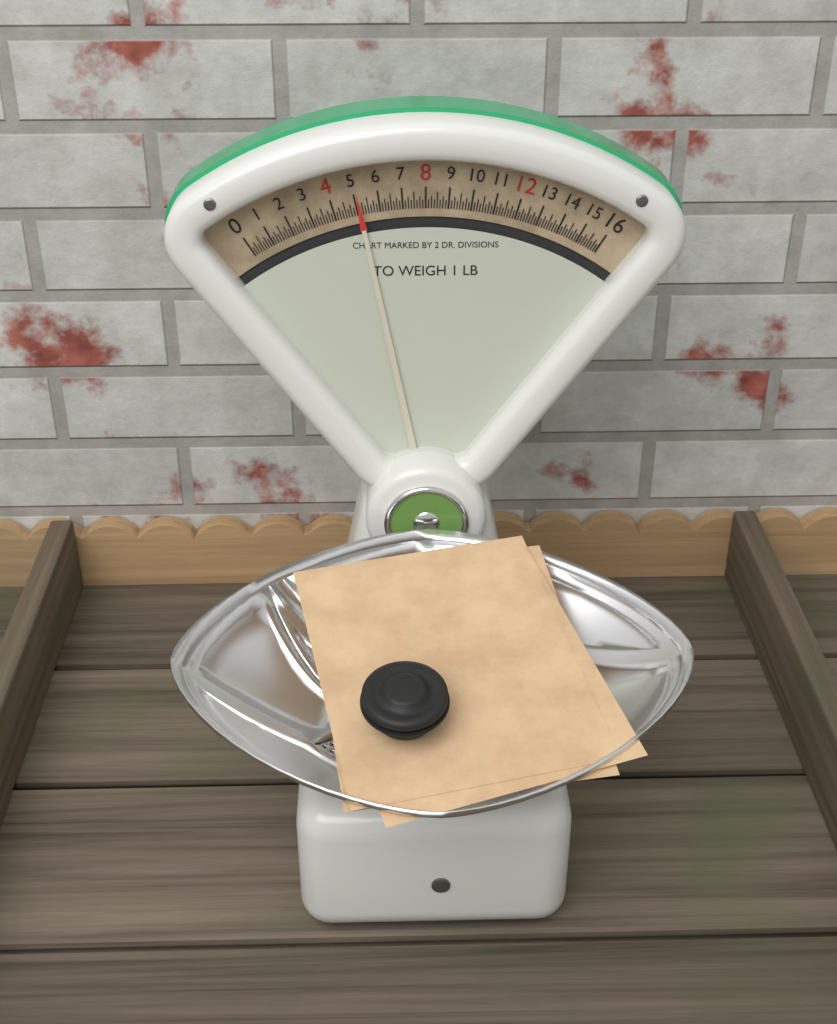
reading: 5.125 oz
